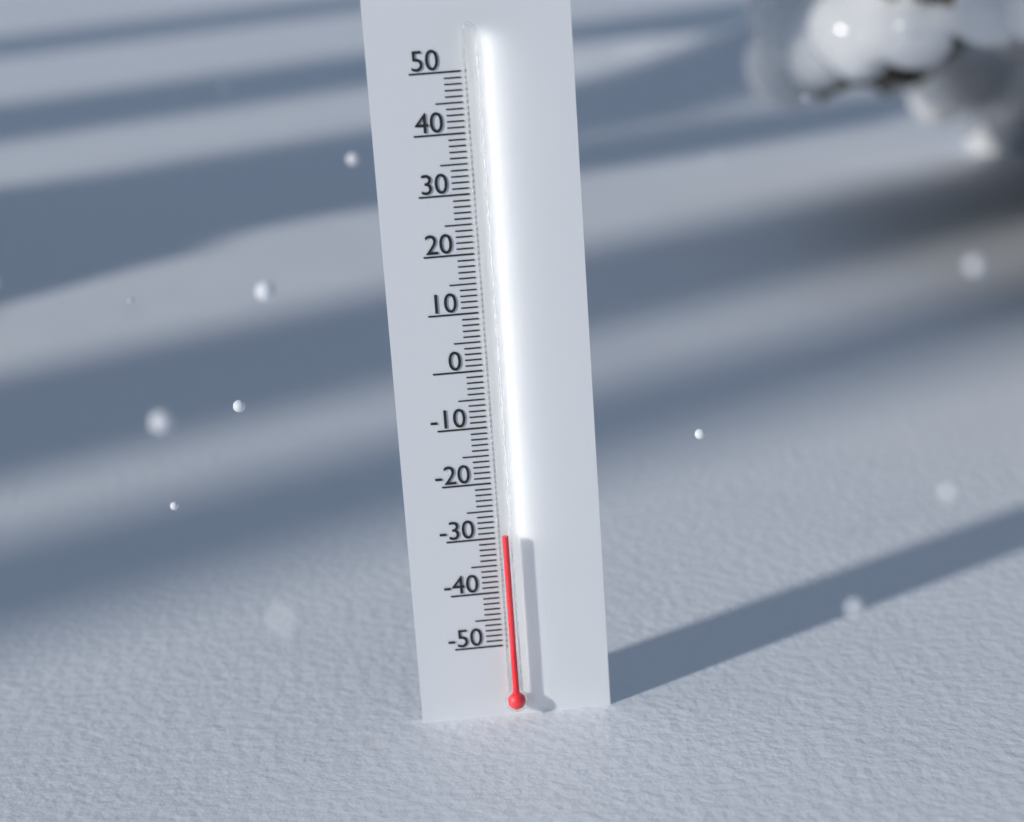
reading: -29 (no unit)
